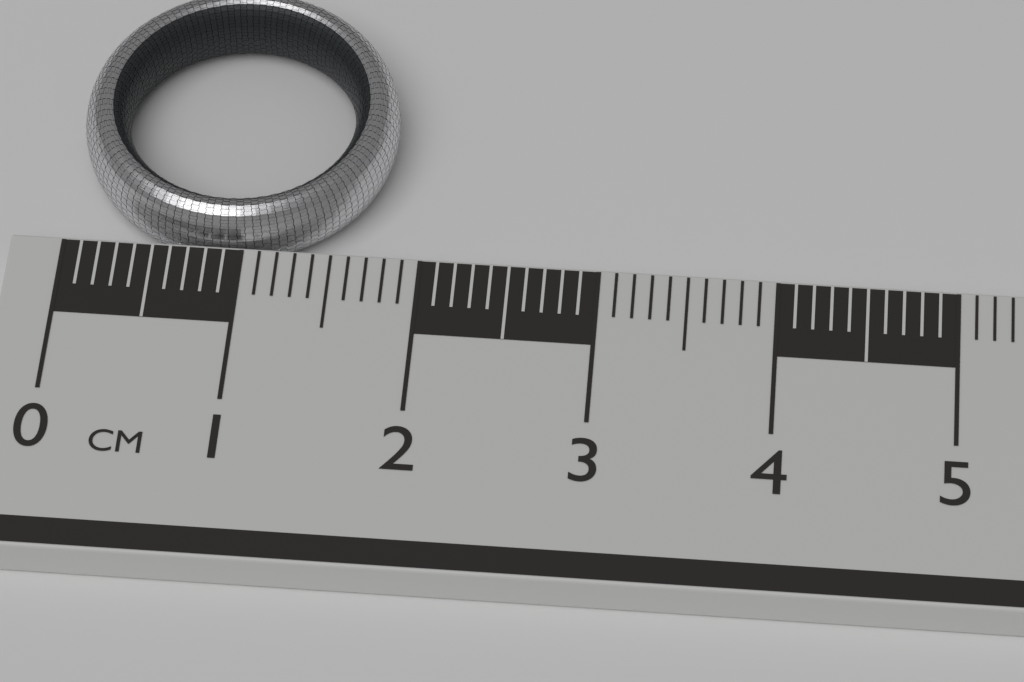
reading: 1.8 cm
